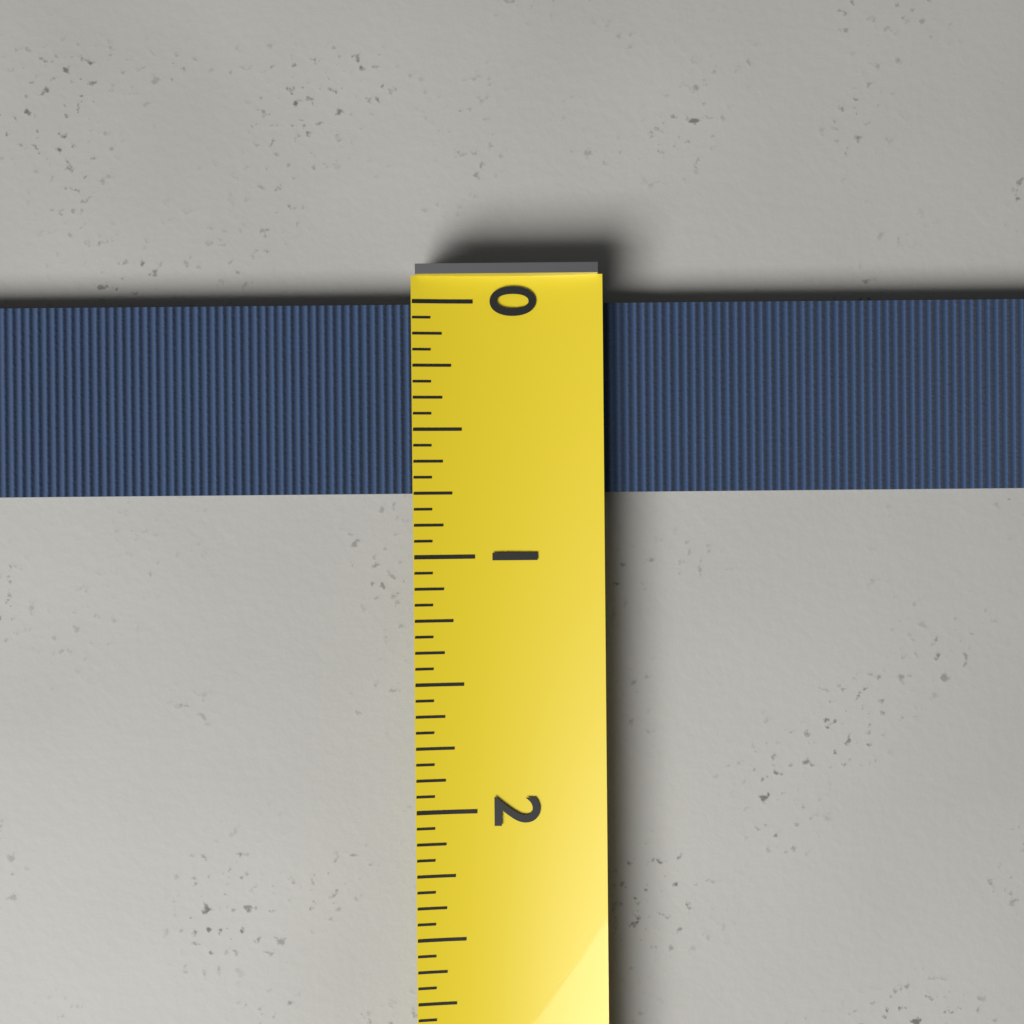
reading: 0.7500 (no unit)
